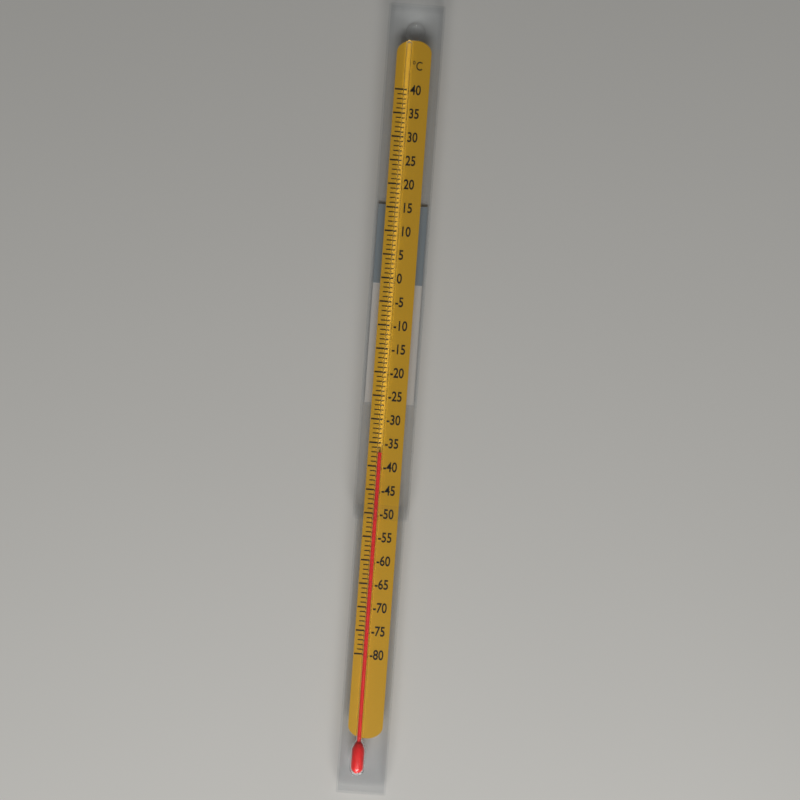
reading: -37 °C
